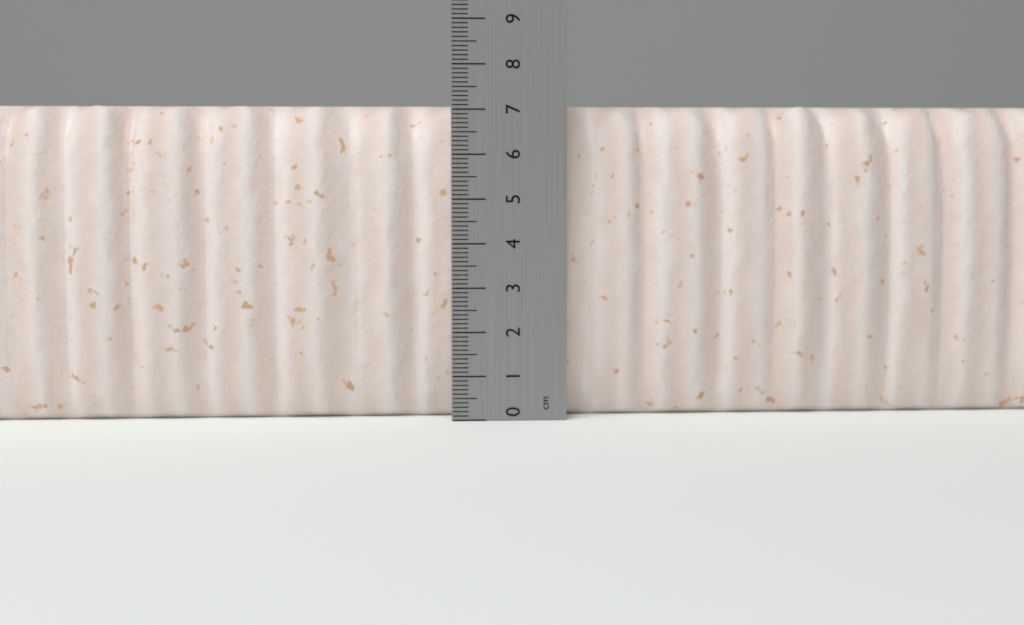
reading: 7.1 cm
